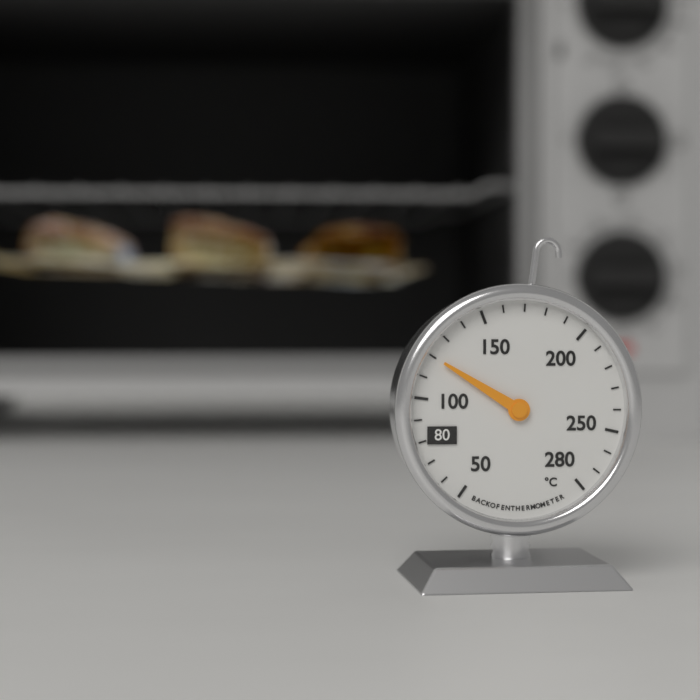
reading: 120 °C
